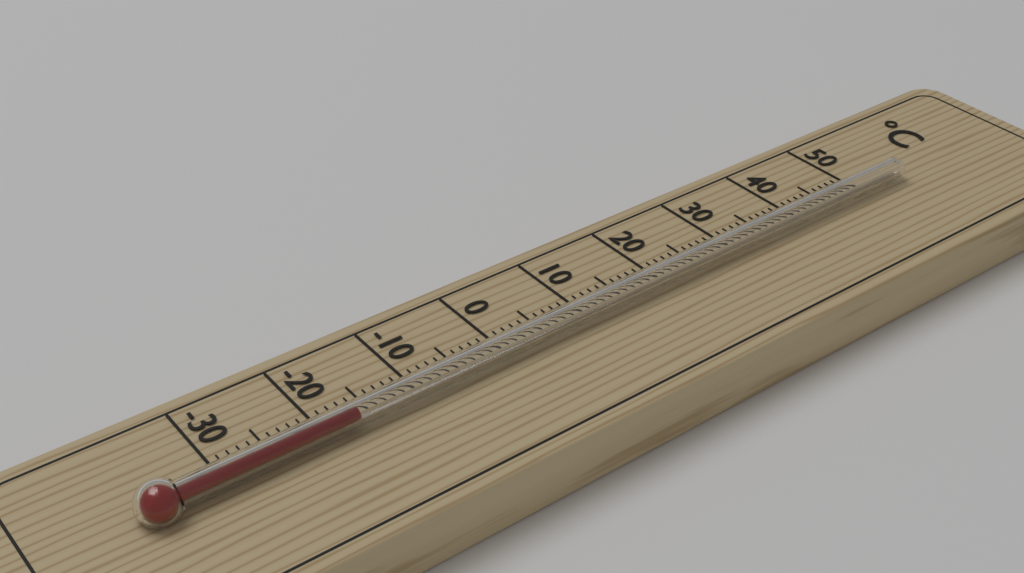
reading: -17 °C
